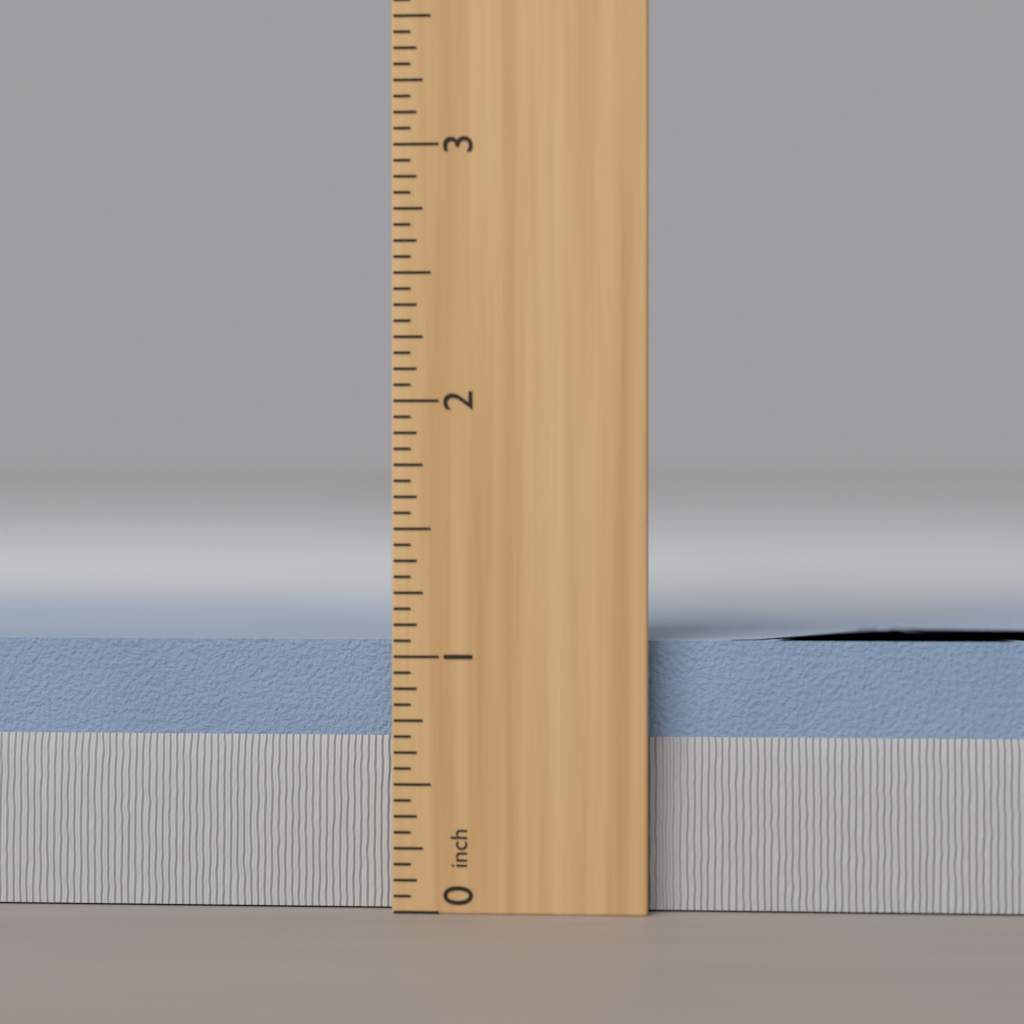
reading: 1.0625 inch
